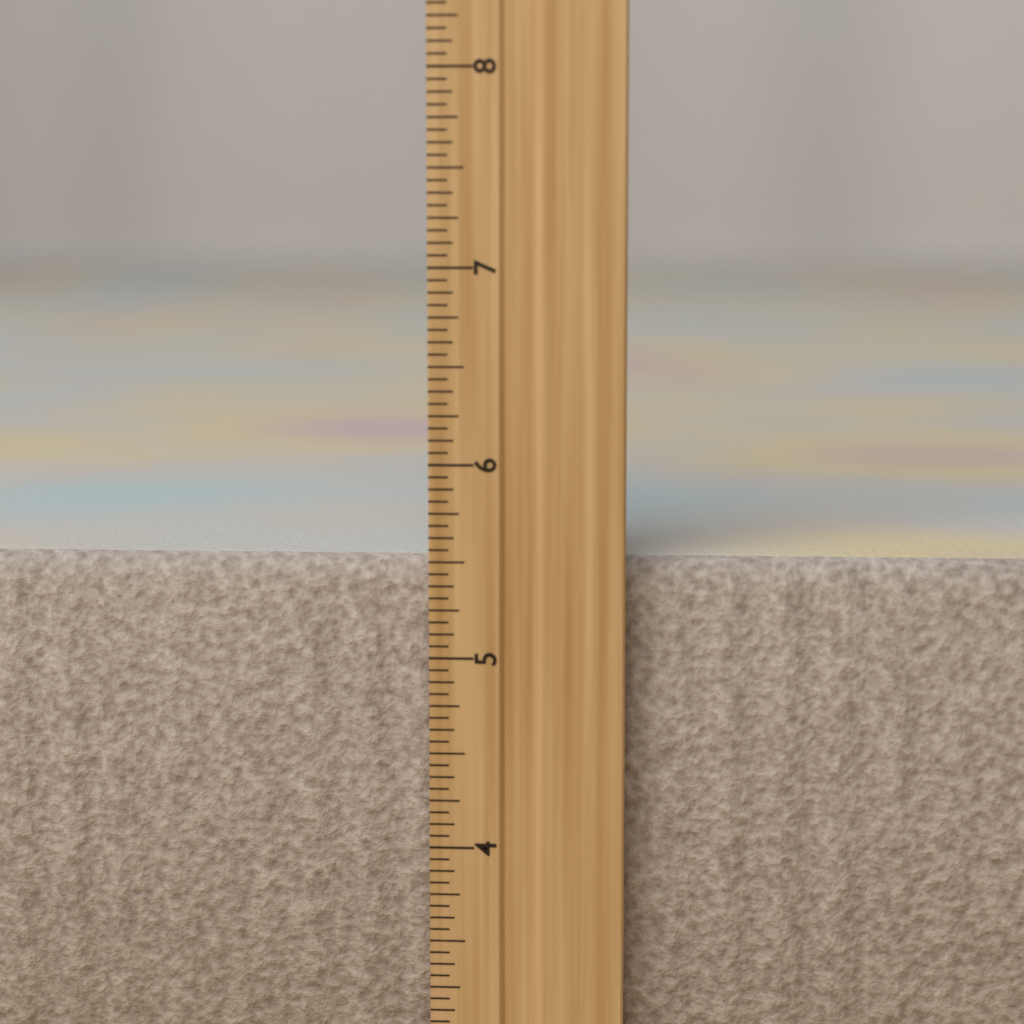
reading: 5.5000 inch
